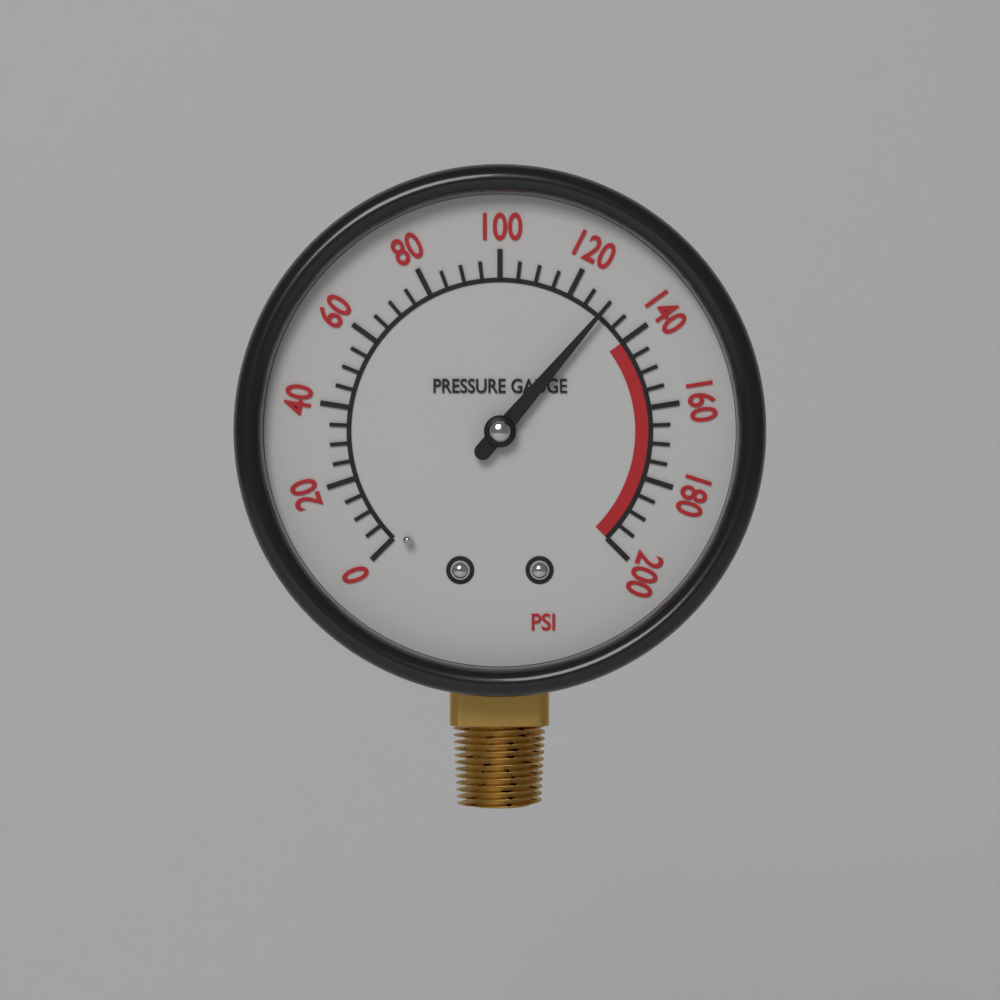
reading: 130 psi
